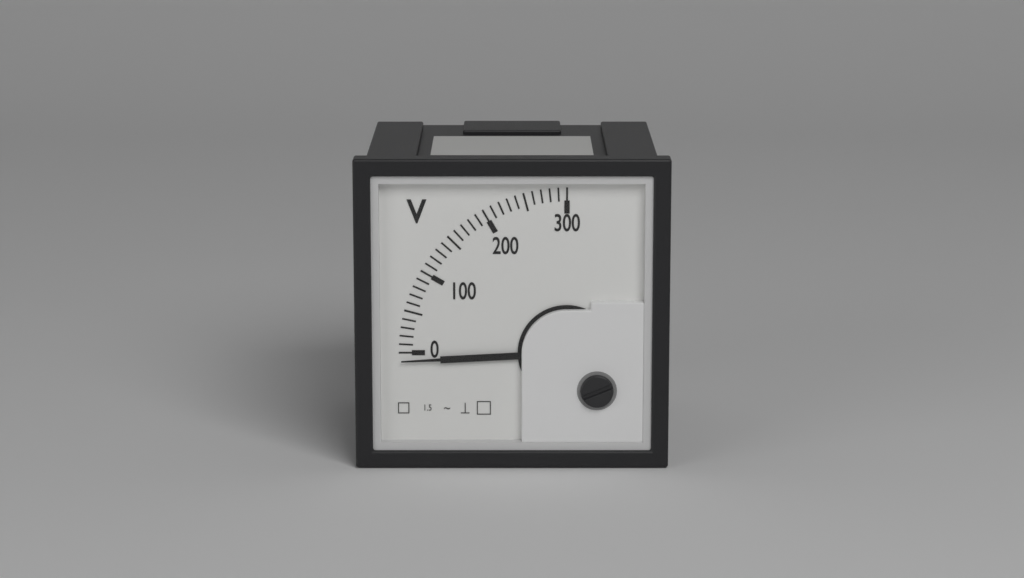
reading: -10 V
